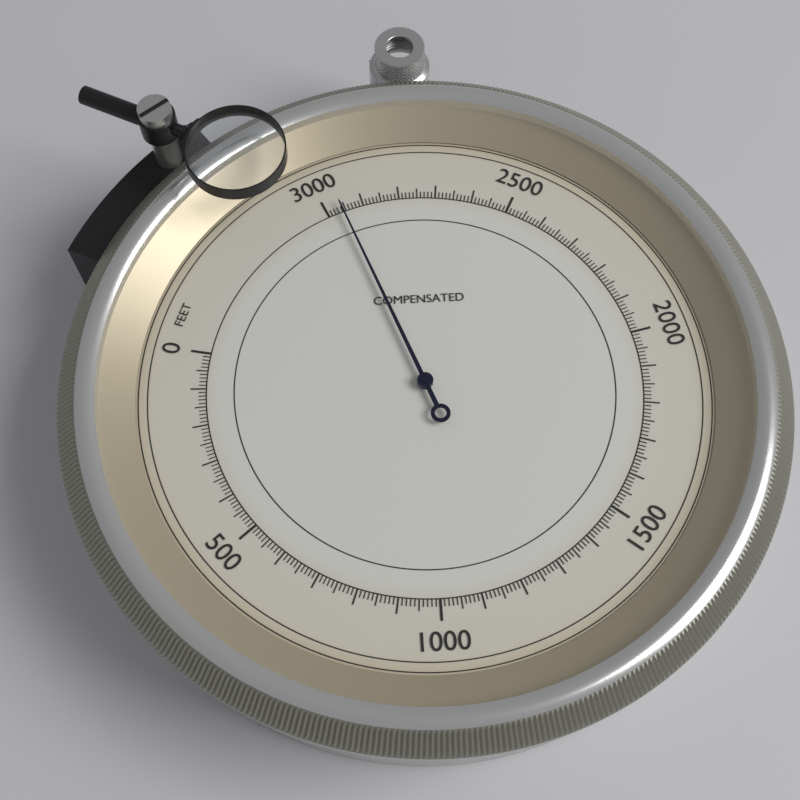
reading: 2960 feet
